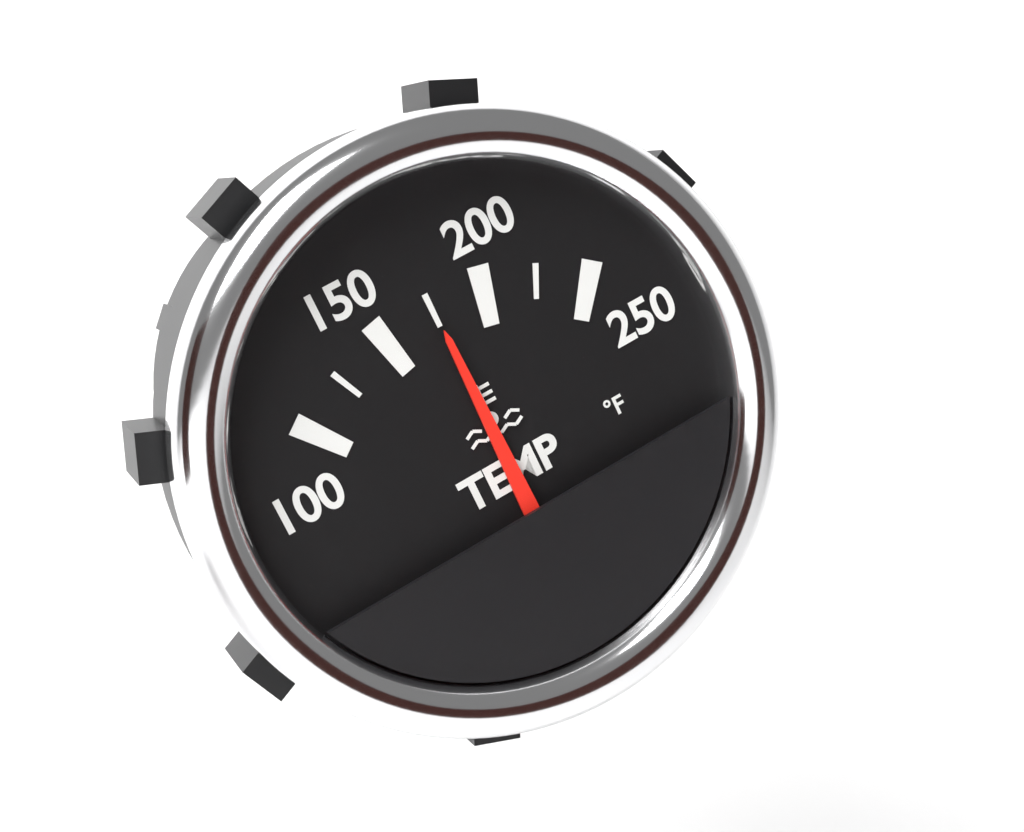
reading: 175 °F
